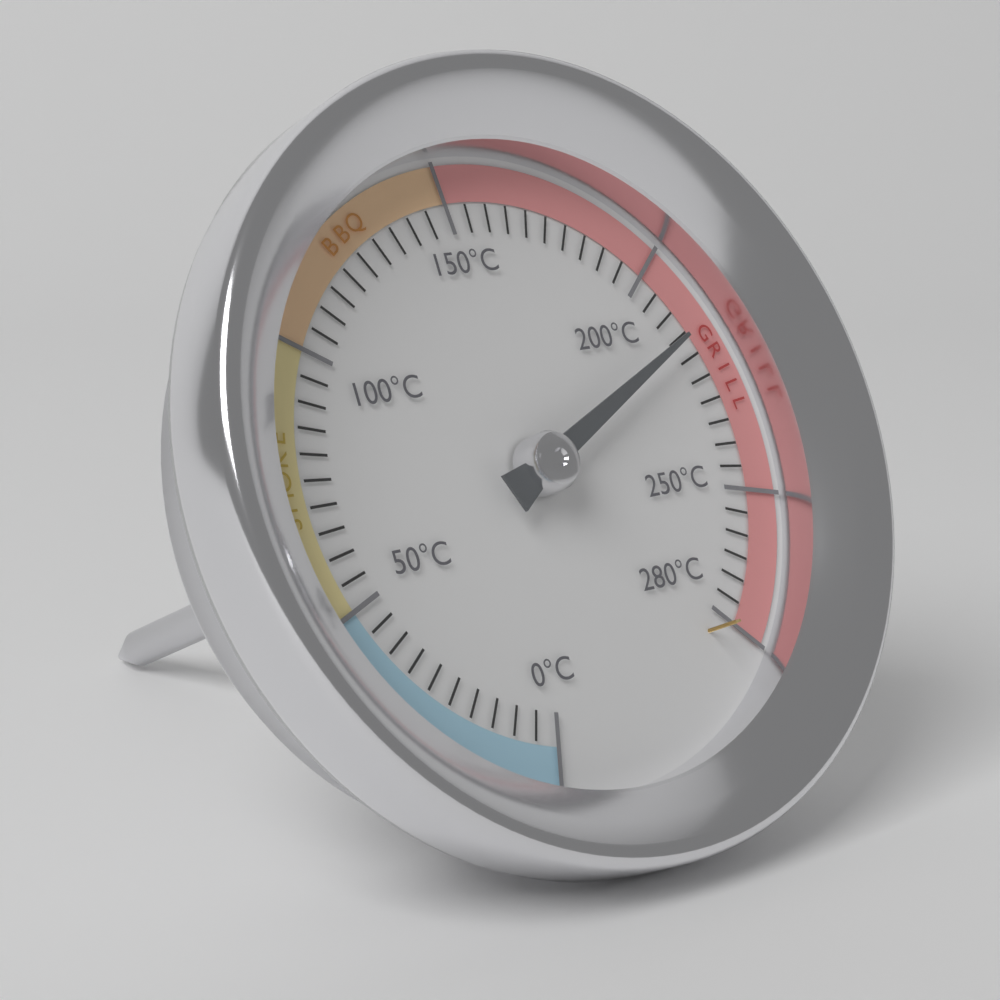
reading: 215 °C
